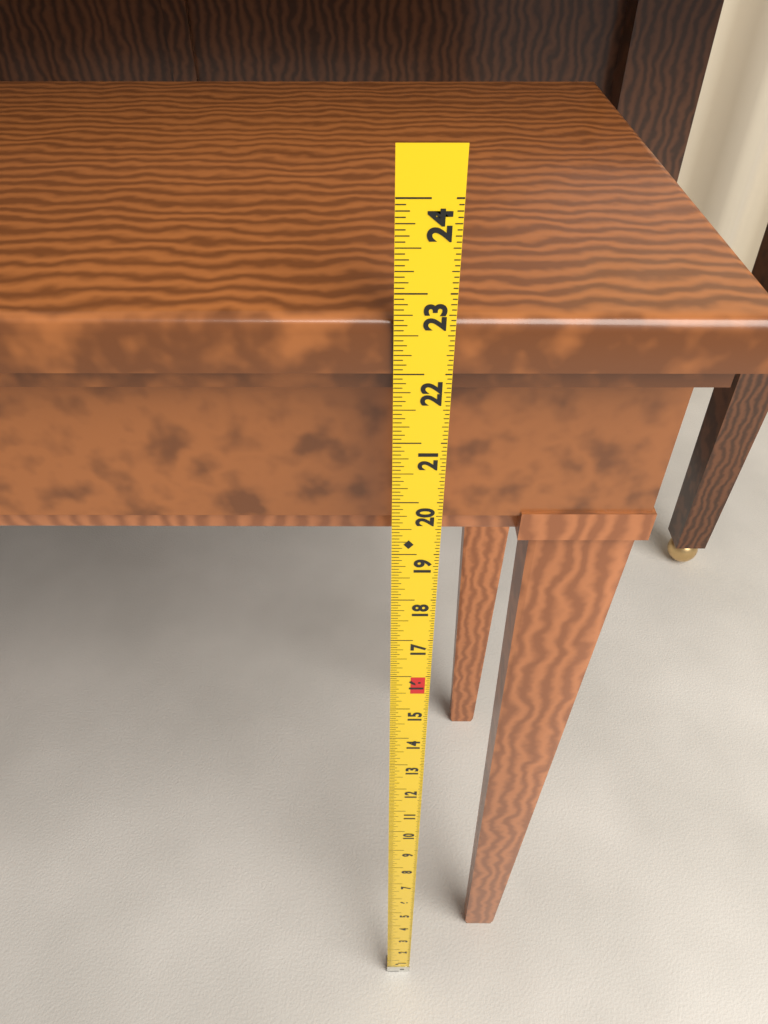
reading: 22.6875 in
